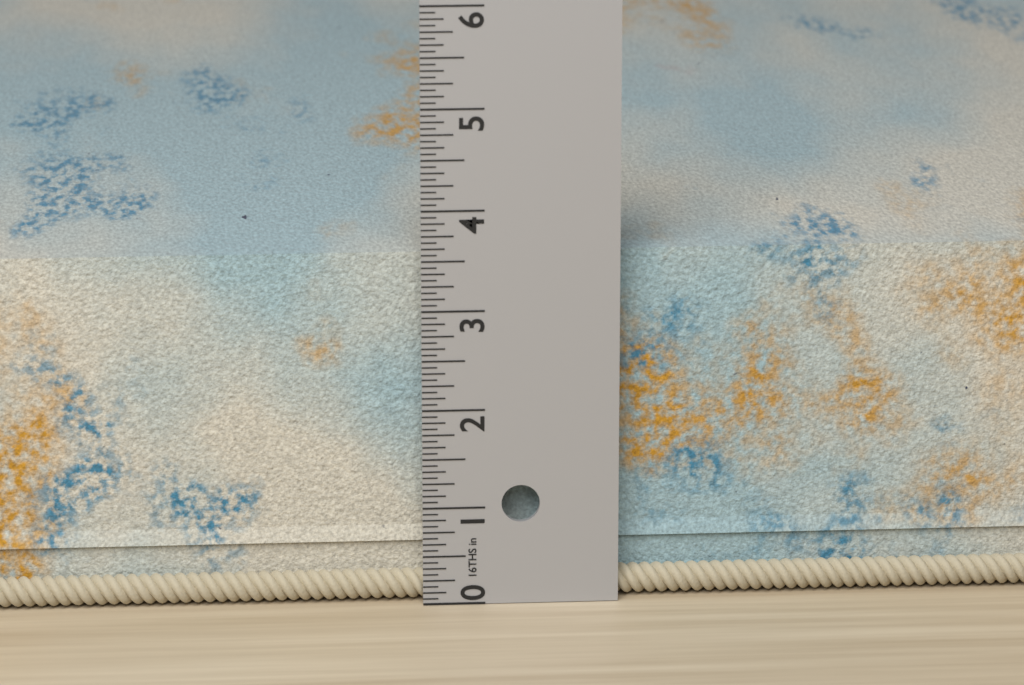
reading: 3.6250 in
